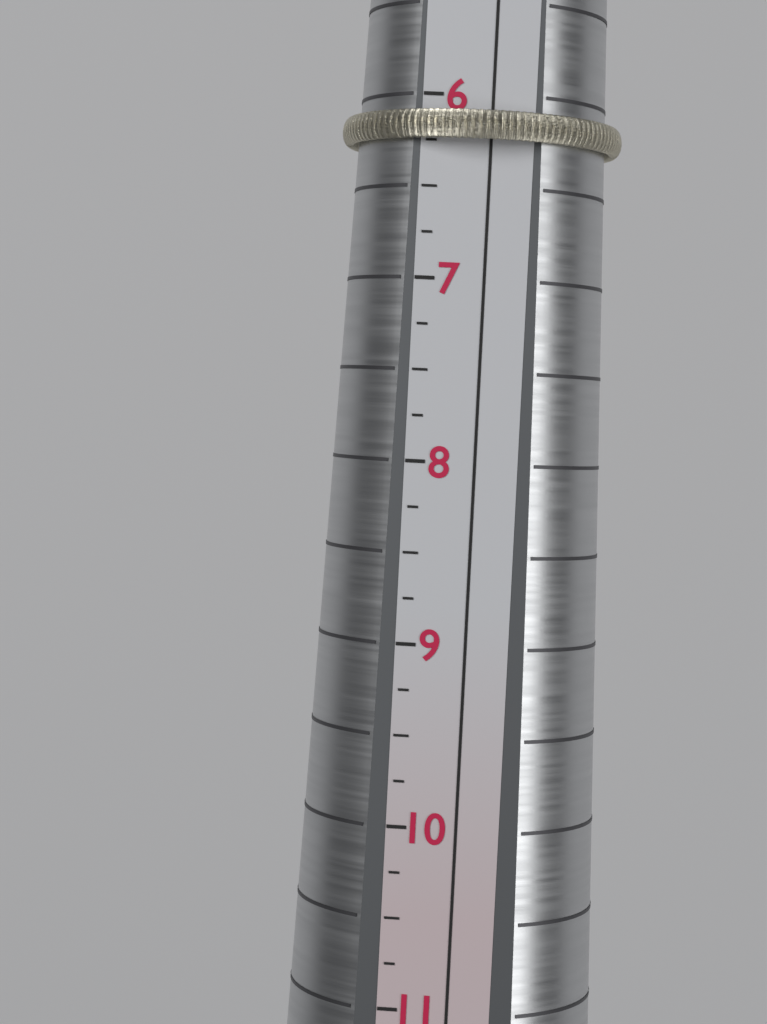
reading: 6.25 (no unit)
